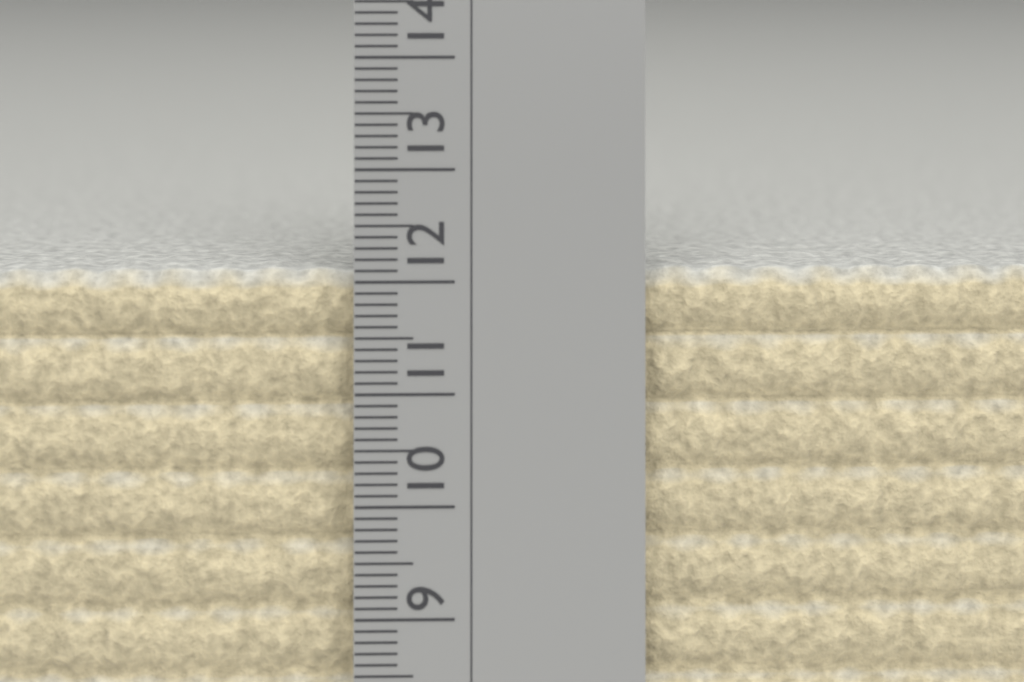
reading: 12.1 cm
